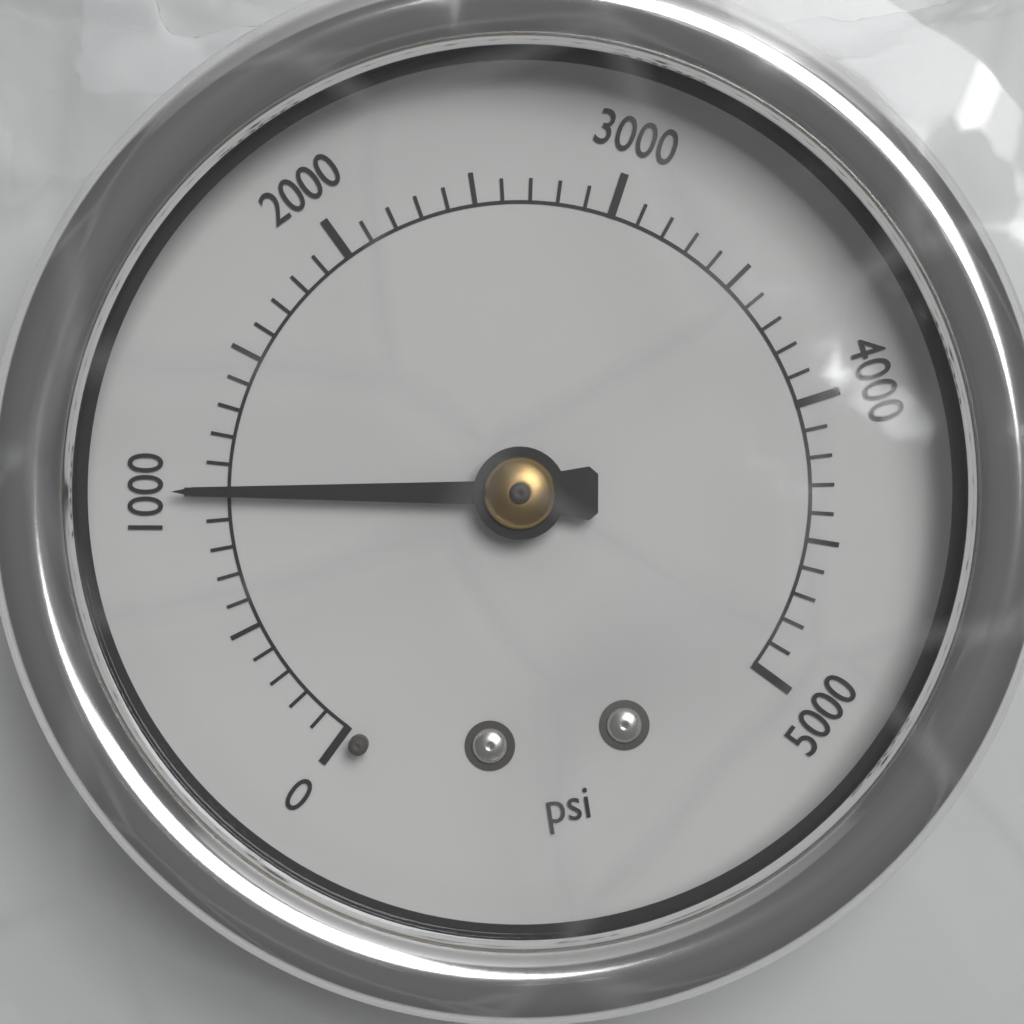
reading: 1000 psi
